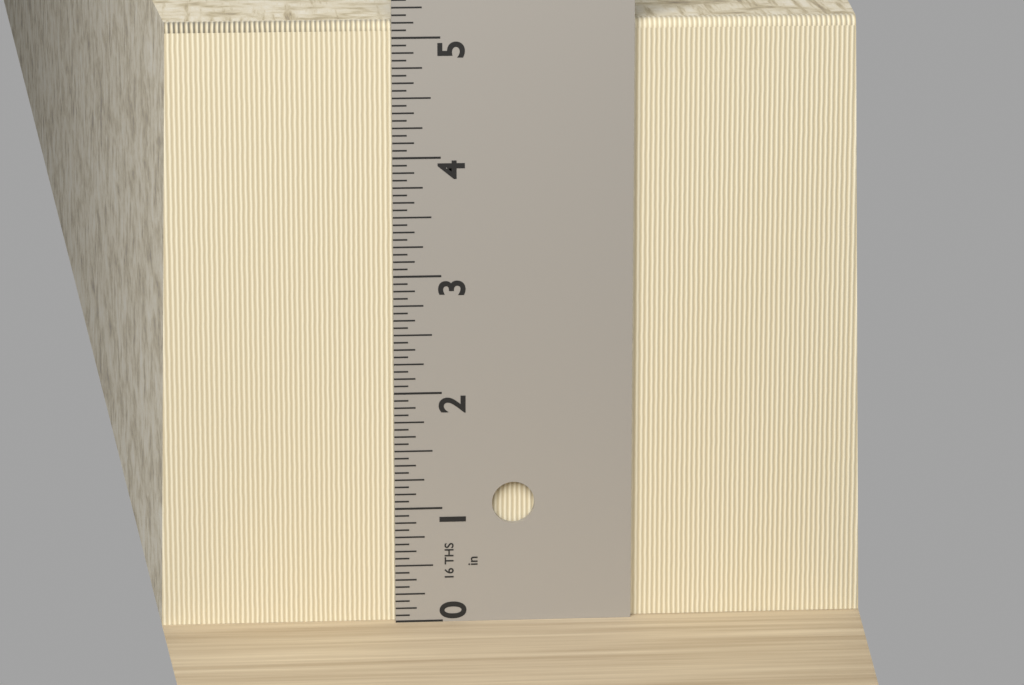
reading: 5.1250 in
